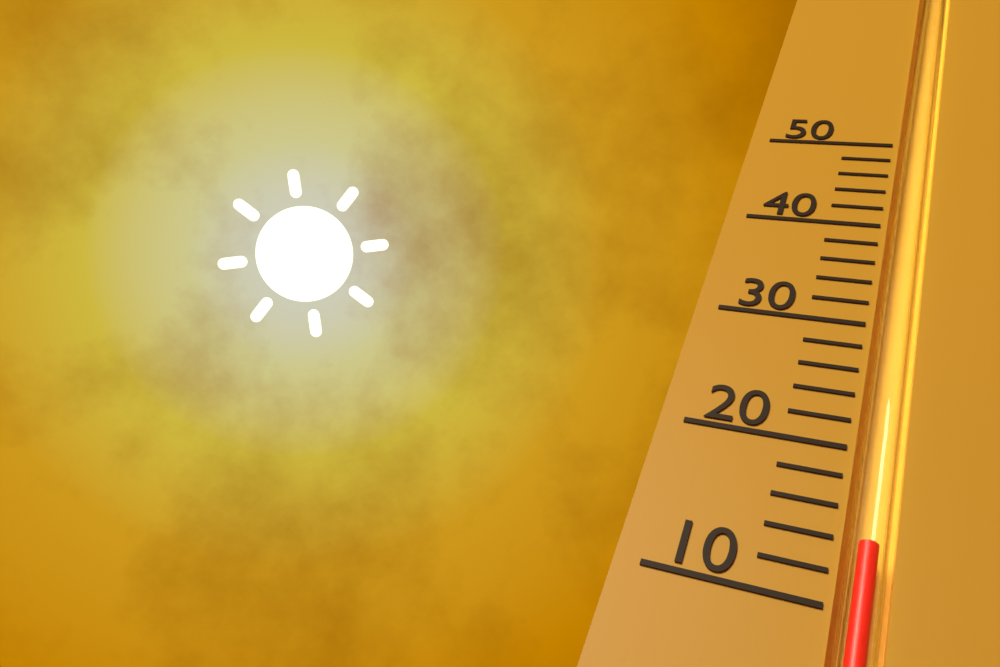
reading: 14 (no unit)
